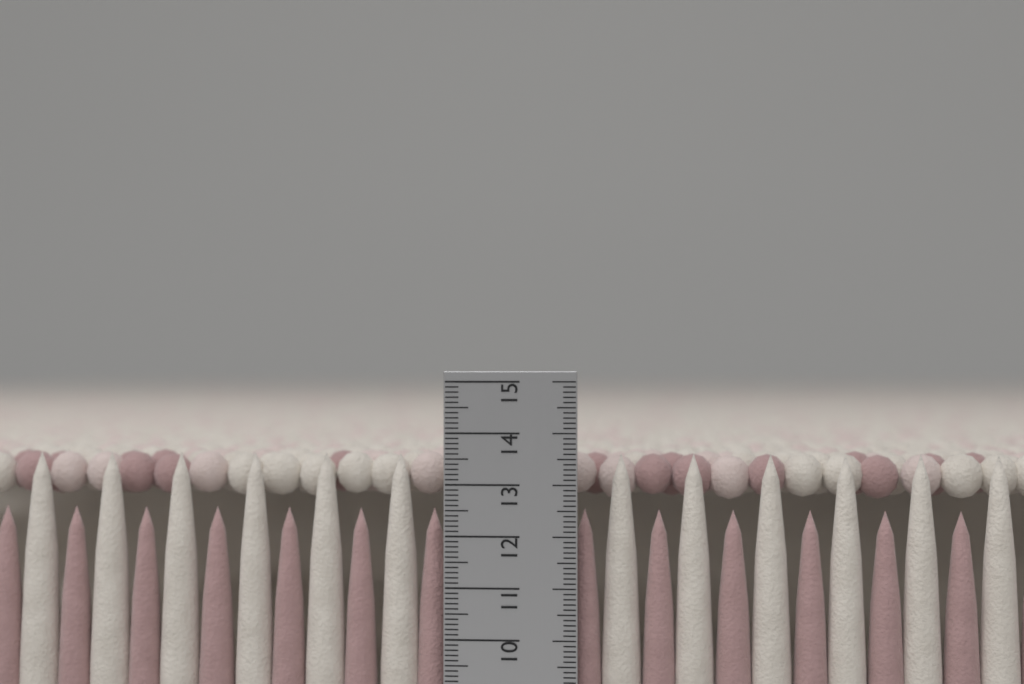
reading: 13.6 cm
